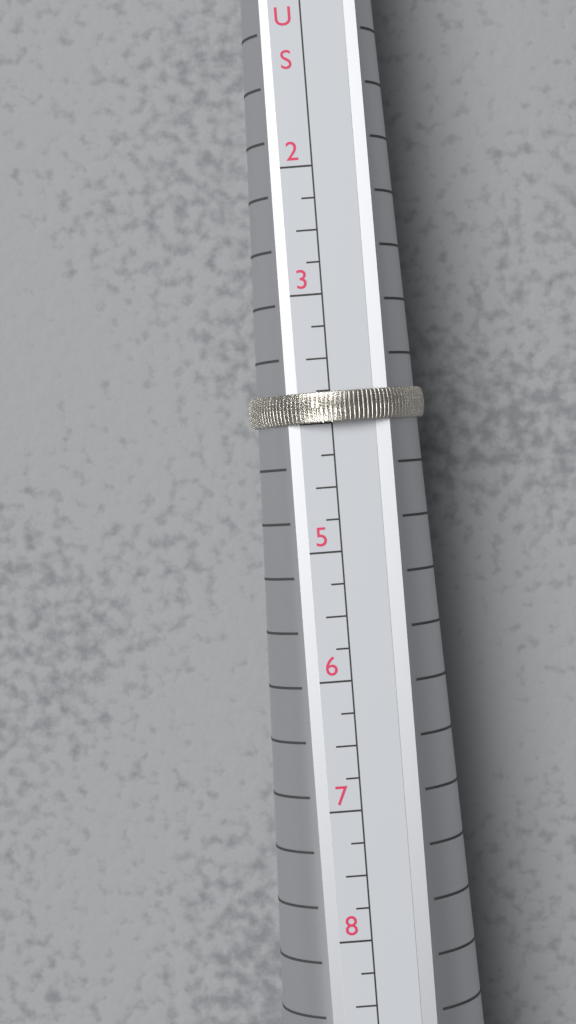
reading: 4.00 US
